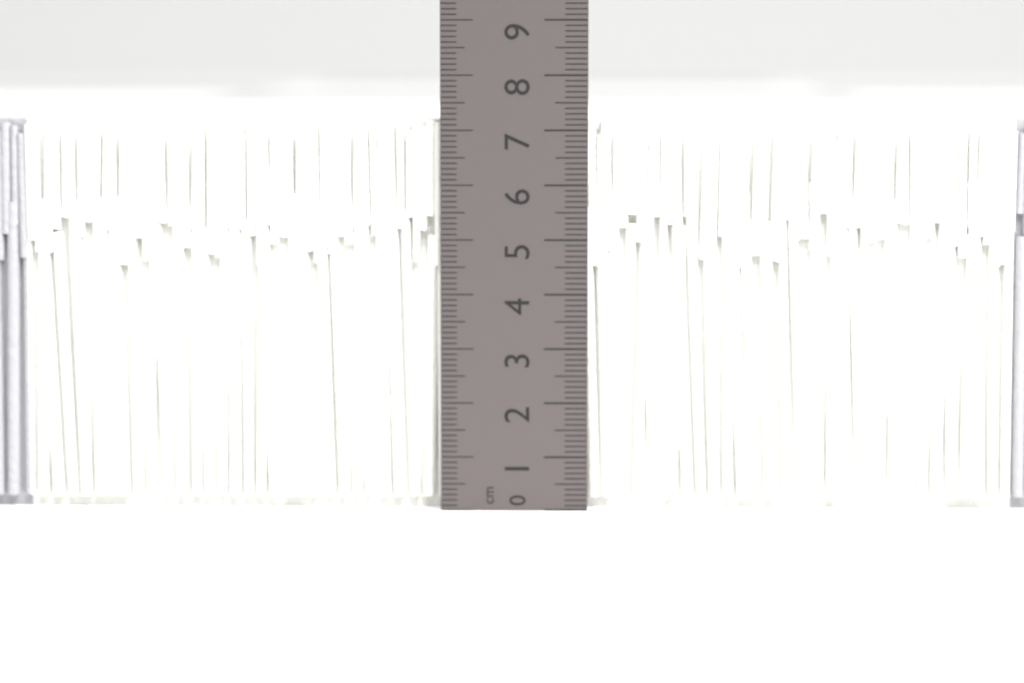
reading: 7.2 cm
